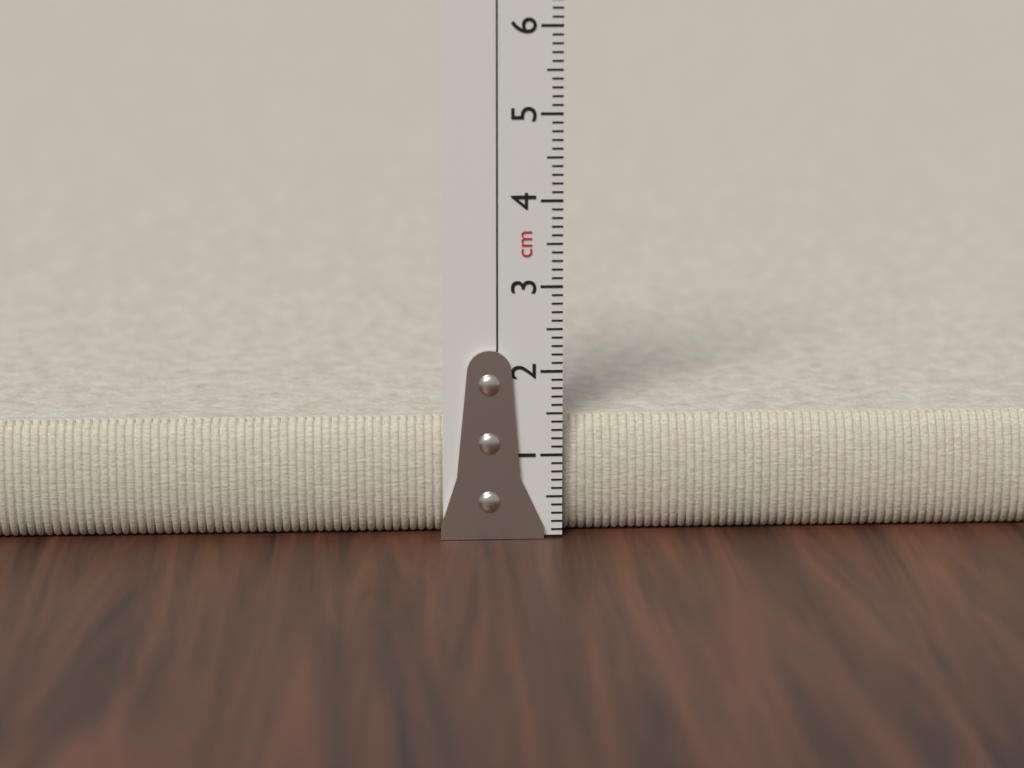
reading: 1.4 cm
